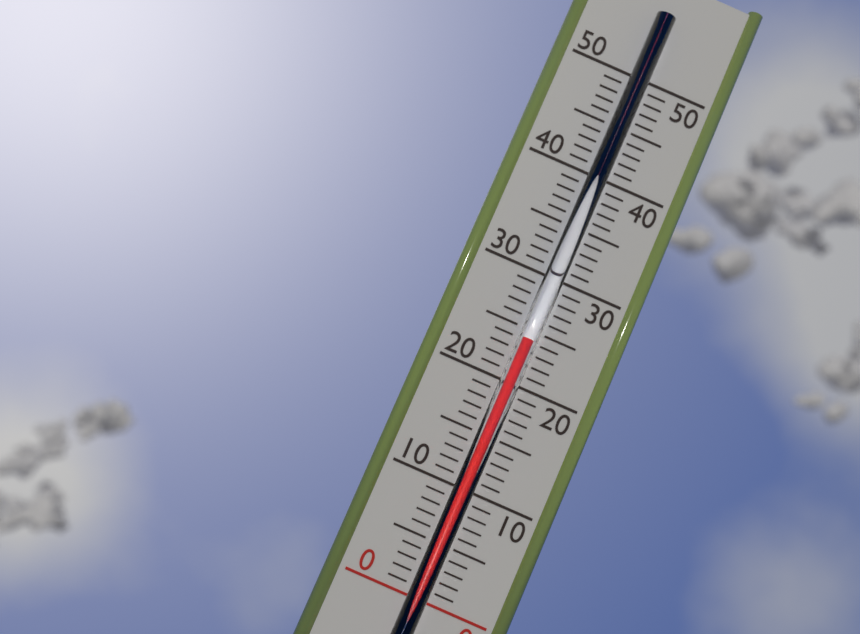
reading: 24 (no unit)
